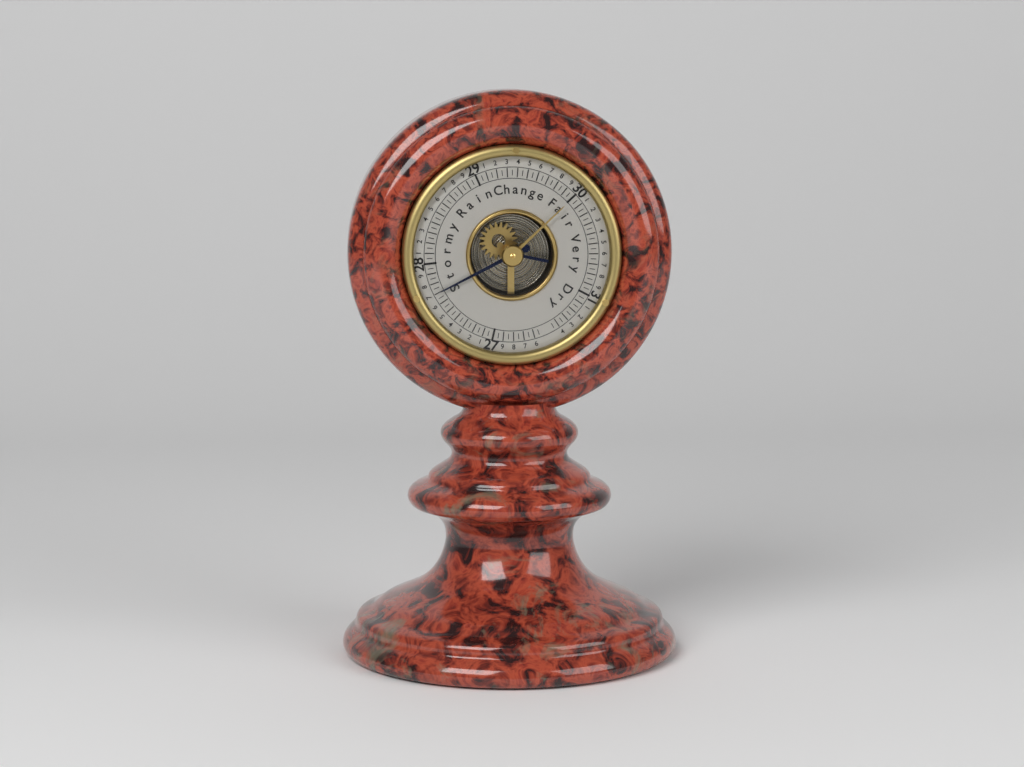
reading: 27.70 (no unit)
